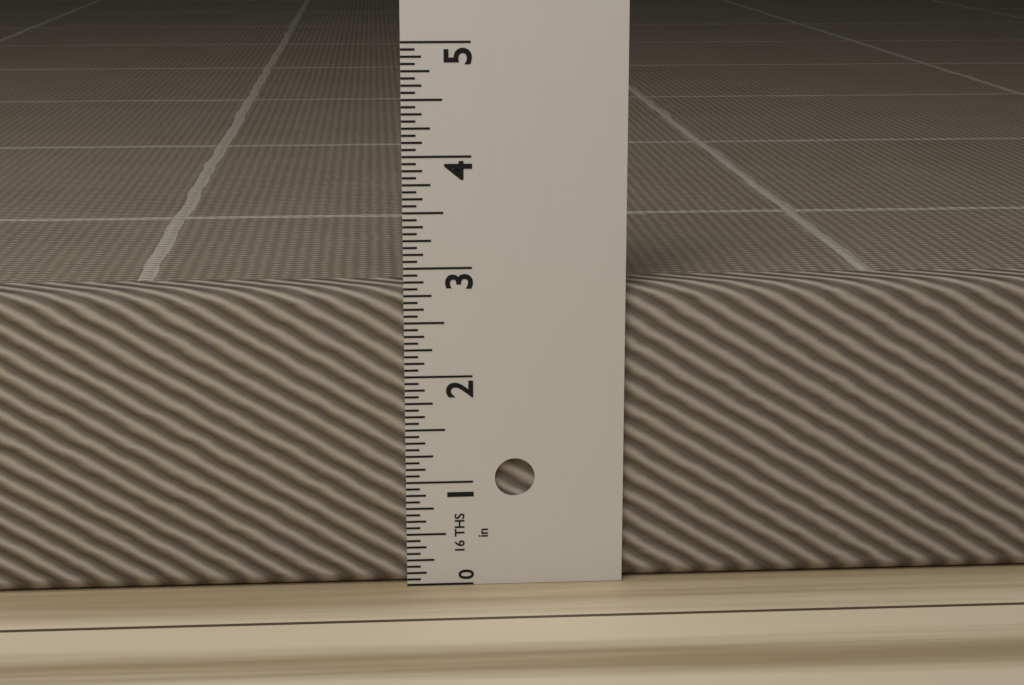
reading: 2.8125 in
